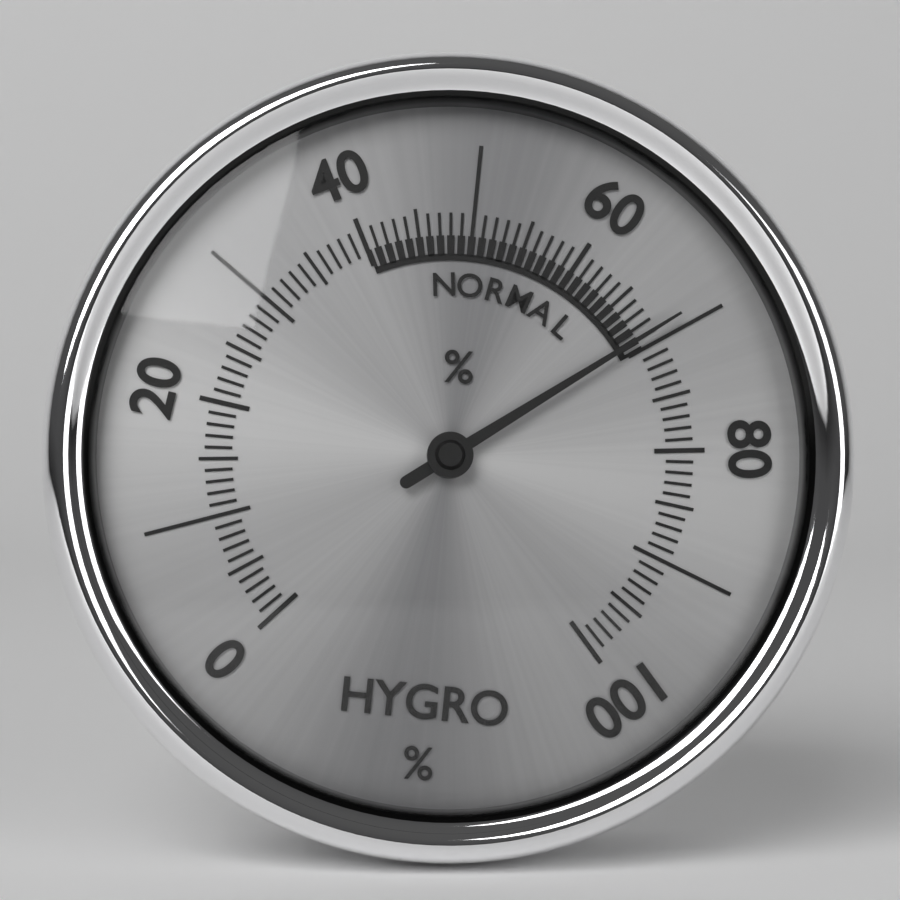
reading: 69 %
